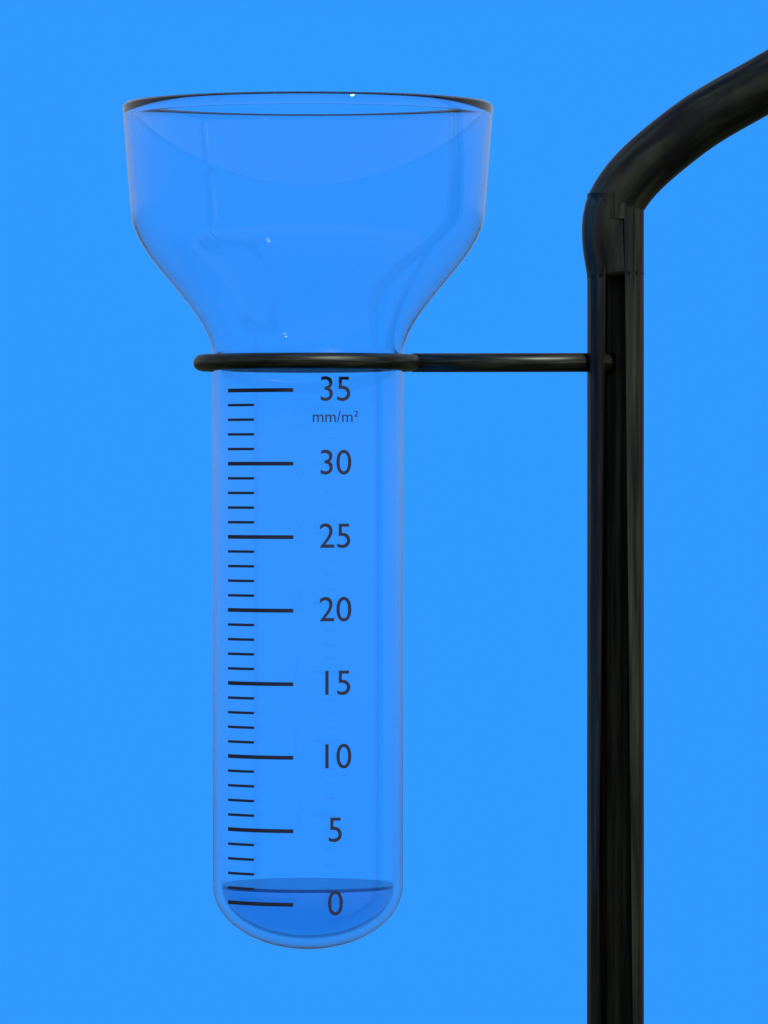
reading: 1 mm/m²
